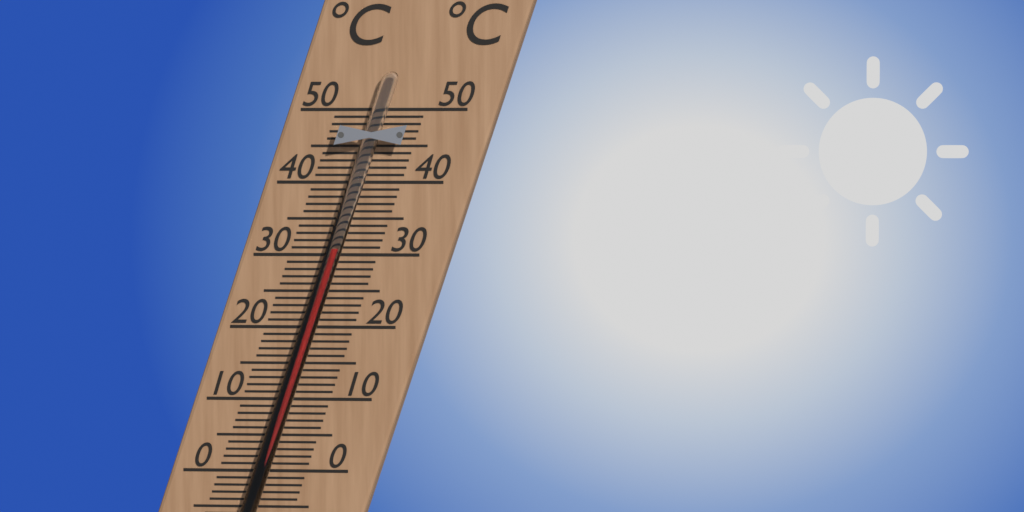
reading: 31 °C
